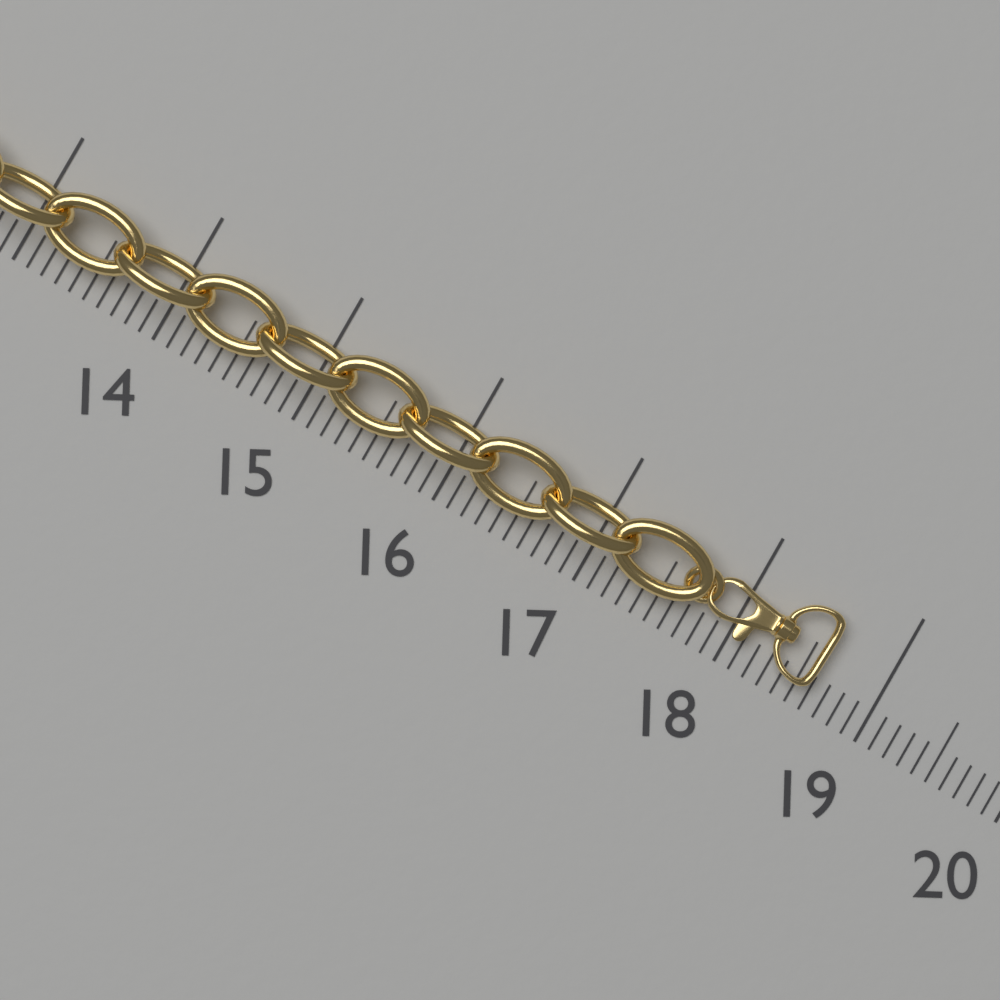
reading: 18.6 (no unit)
